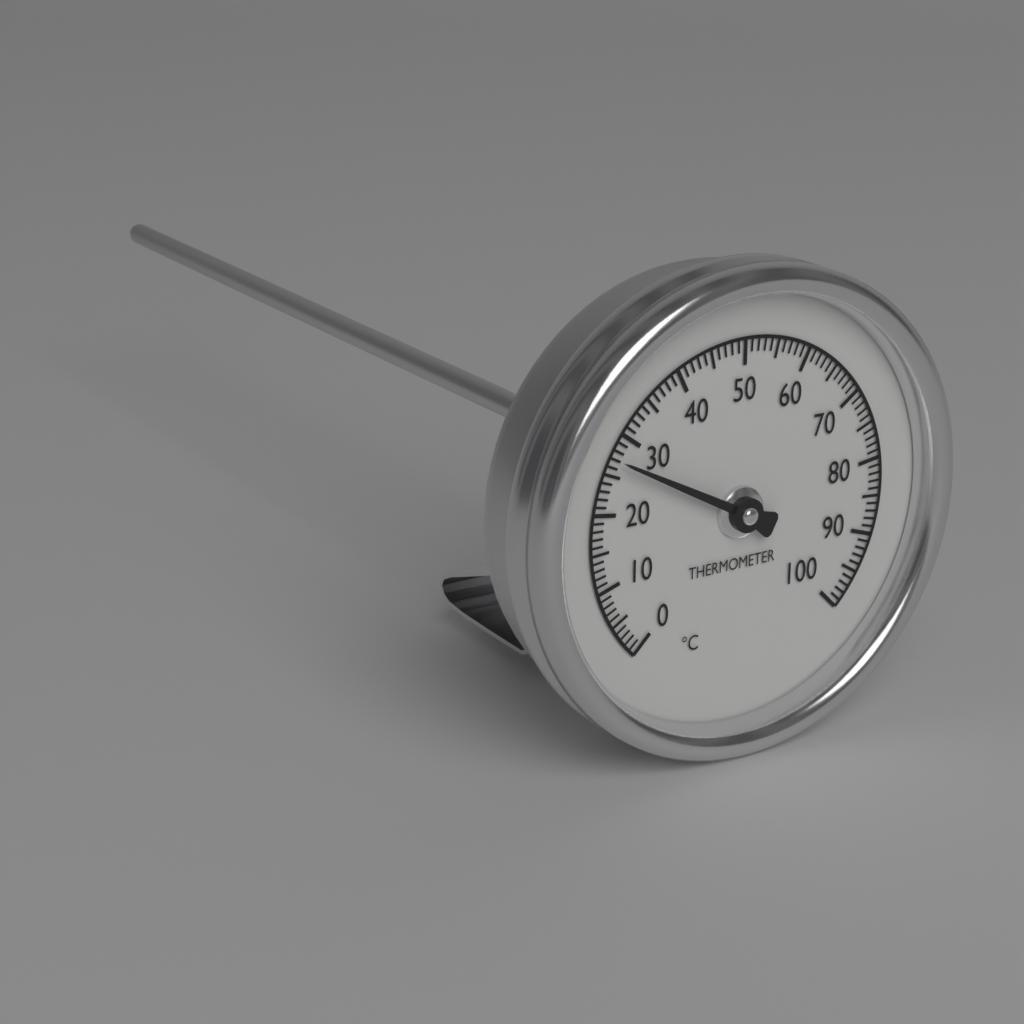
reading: 27 °C
